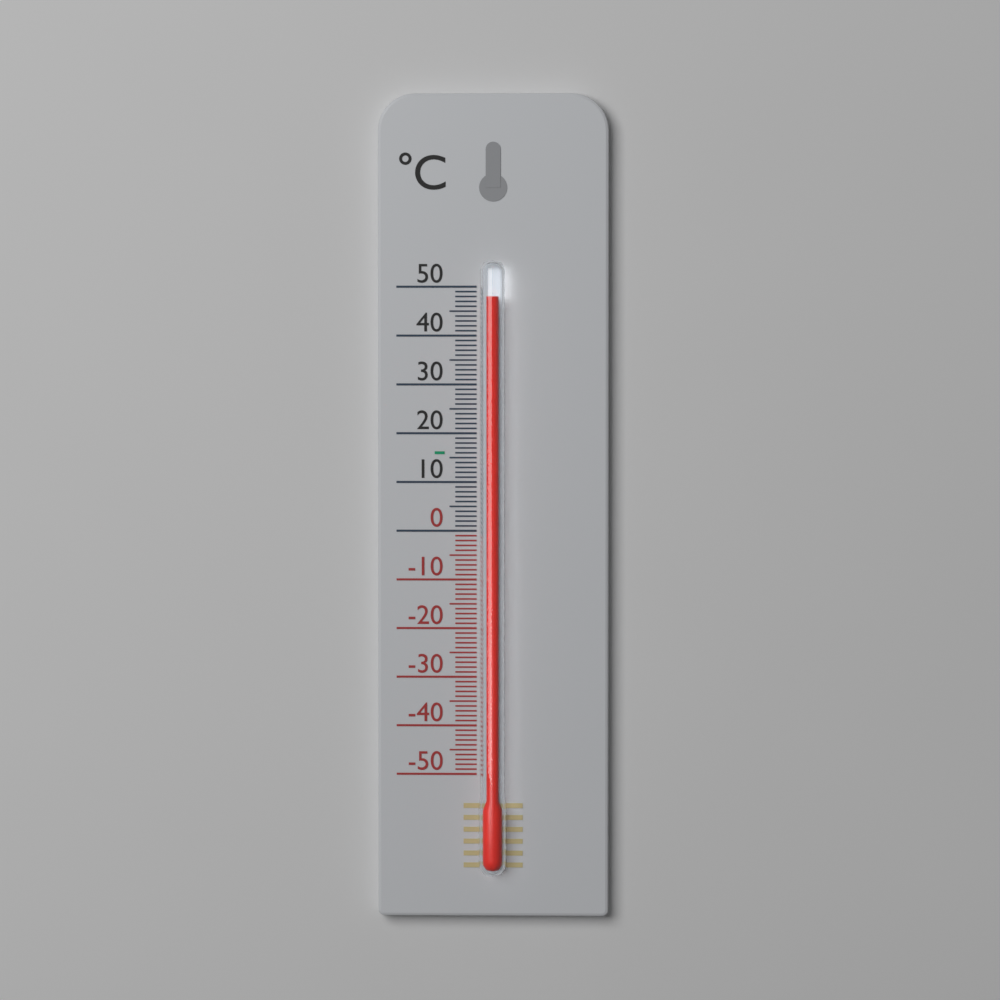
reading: 48 °C
